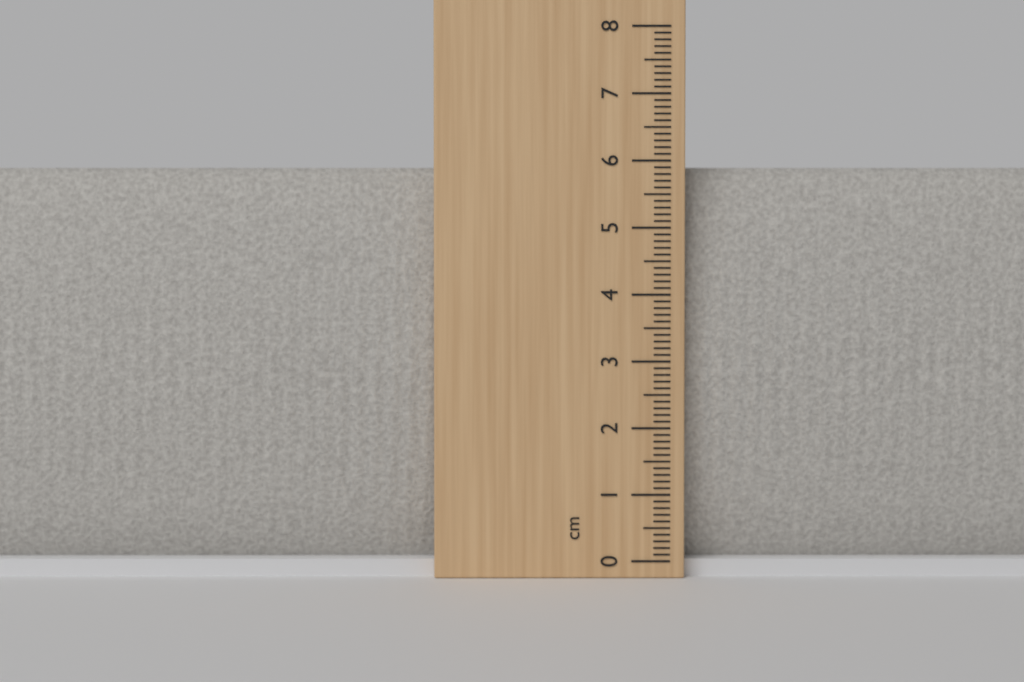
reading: 5.9 cm
